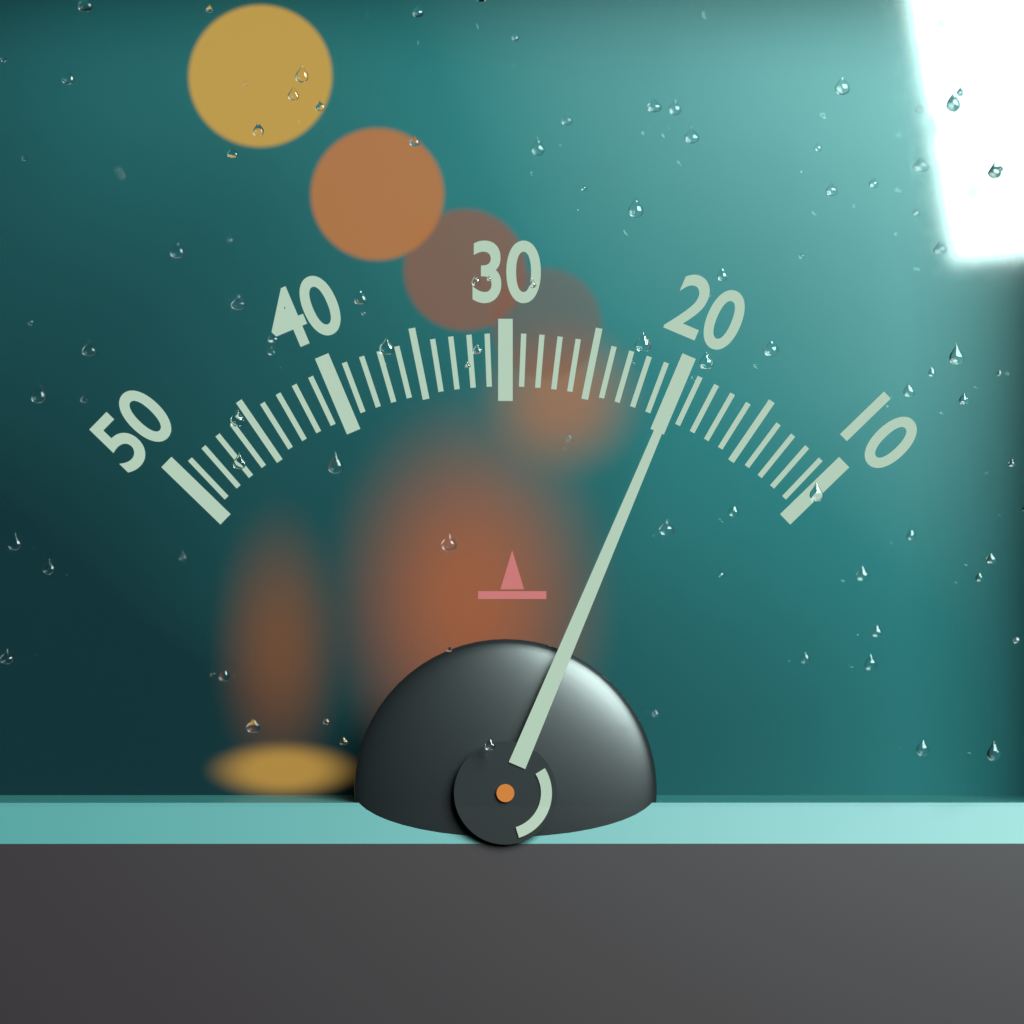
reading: 20 (no unit)
